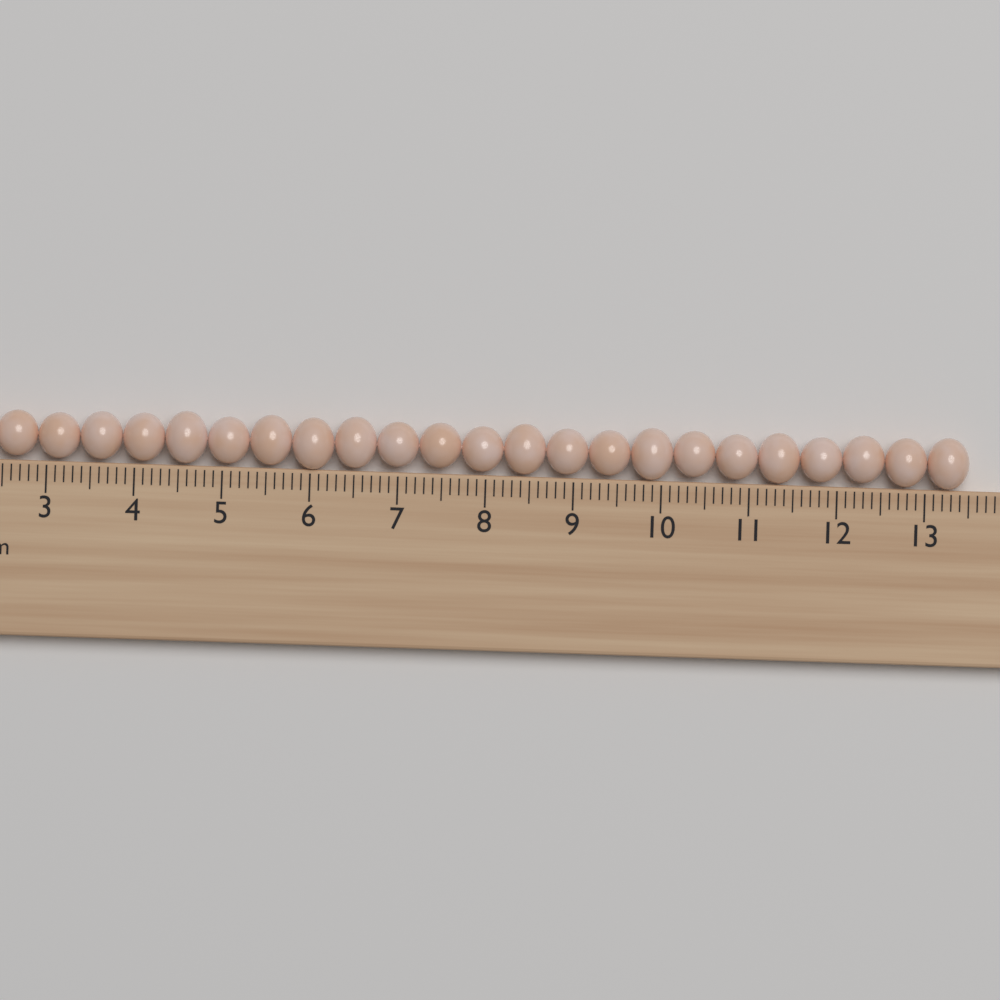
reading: 13.5 cm
